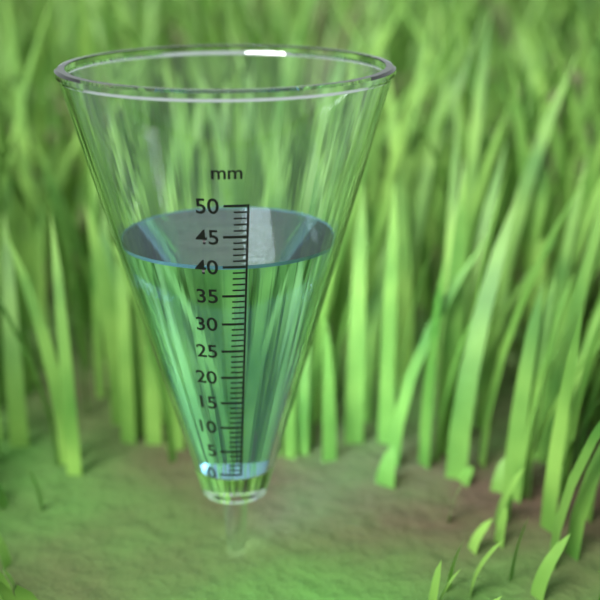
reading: 40 mm
